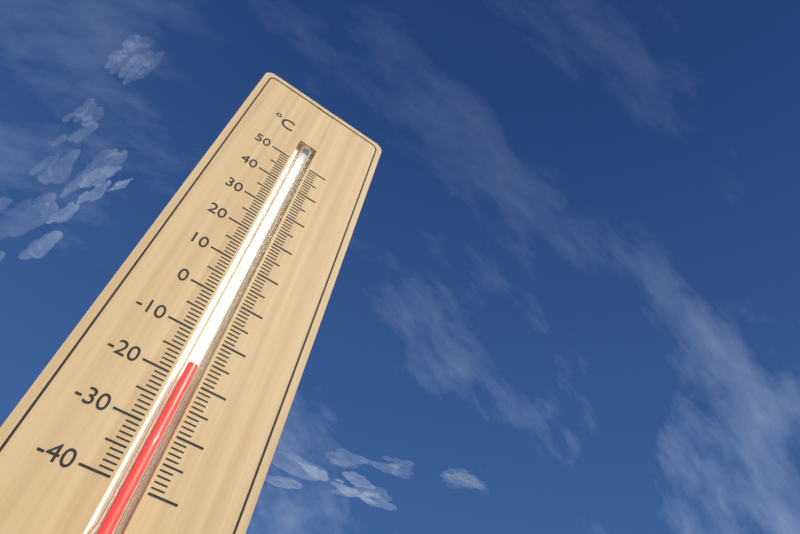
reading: -17 °C
